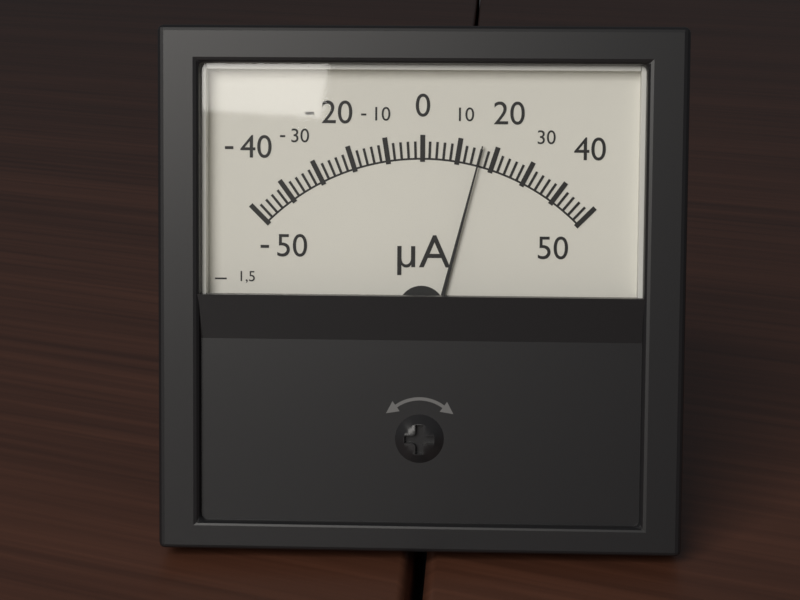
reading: 16 µA
